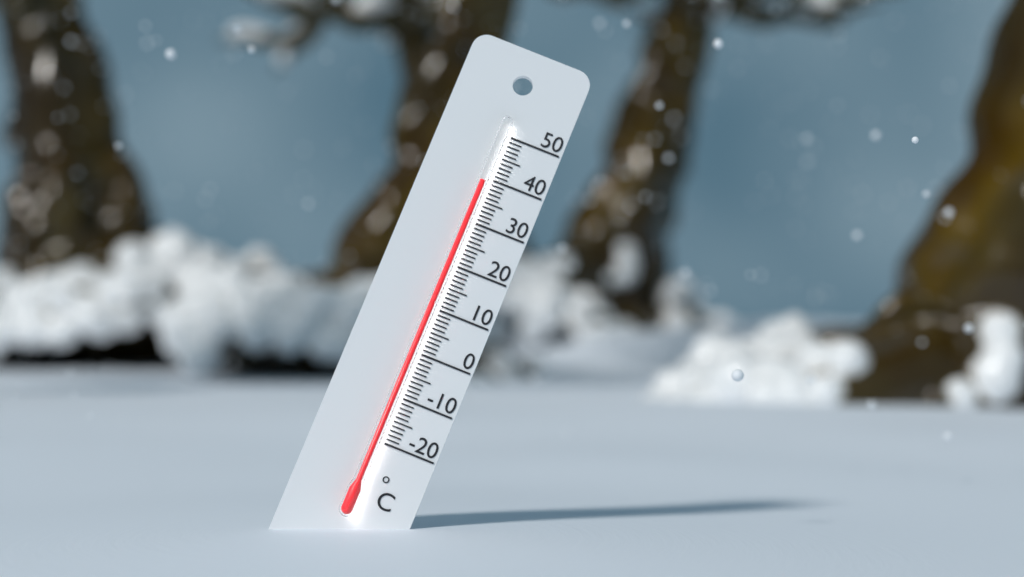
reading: 39 °C
